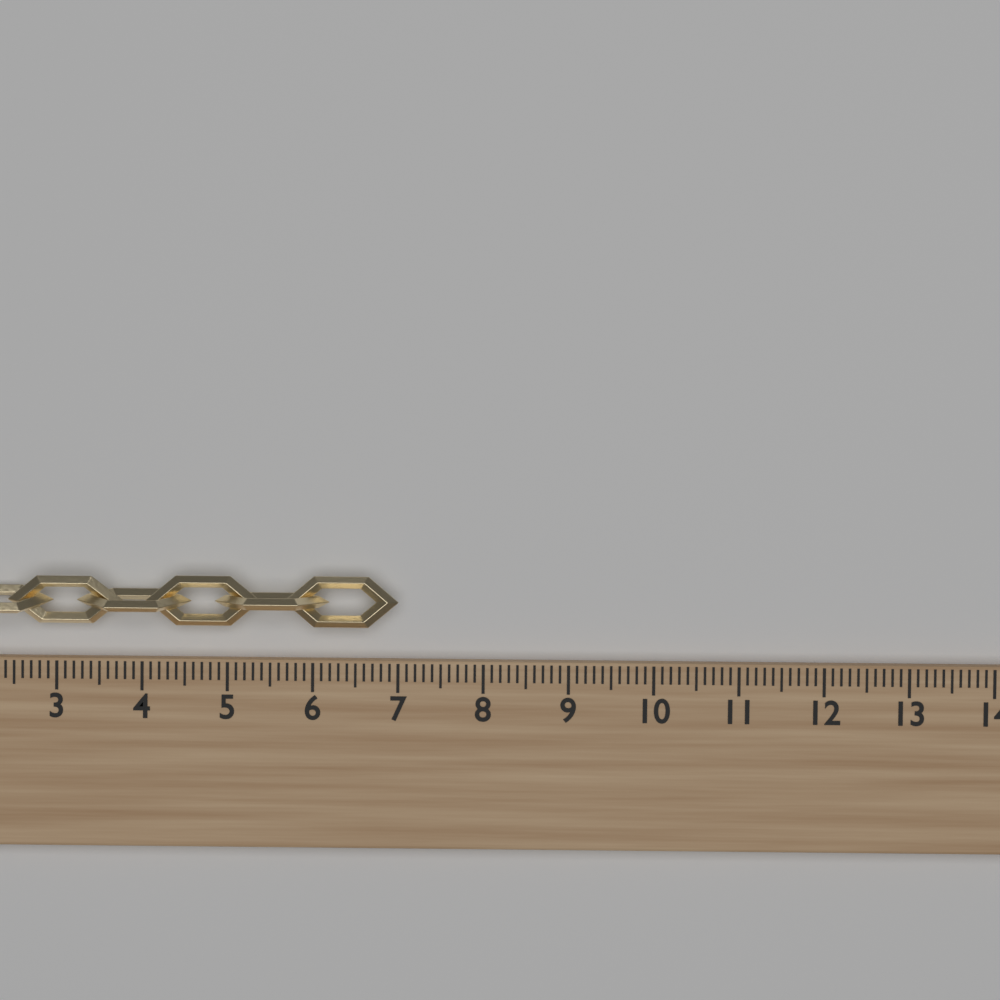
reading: 7.0 (no unit)
